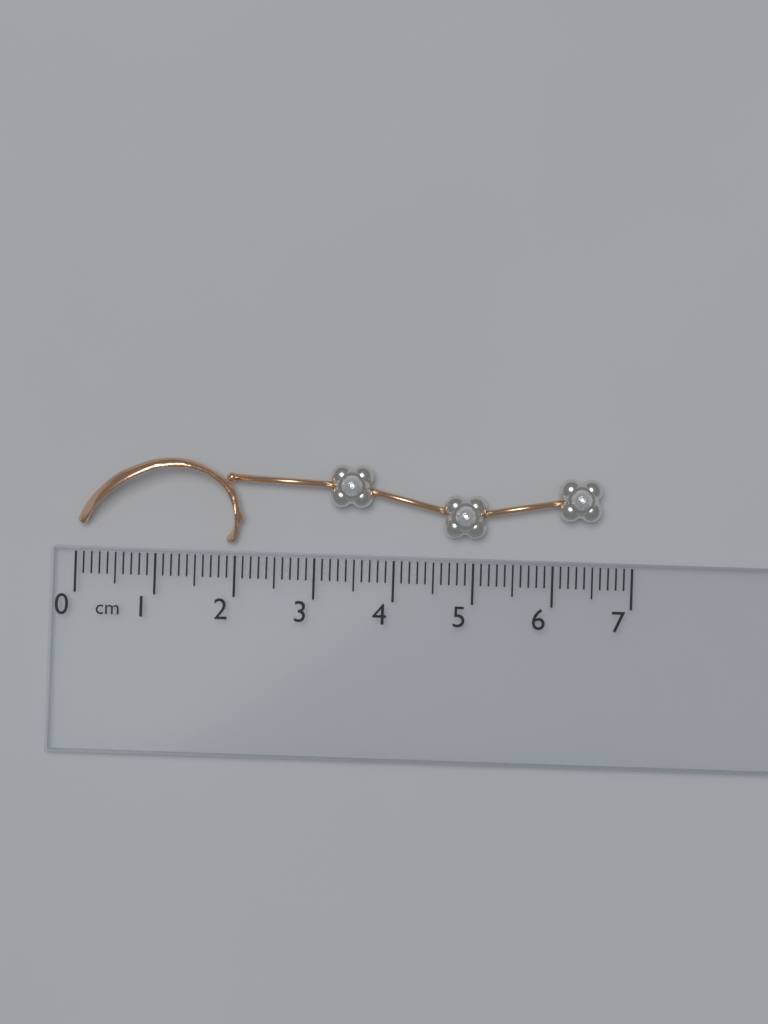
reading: 6.6 cm
